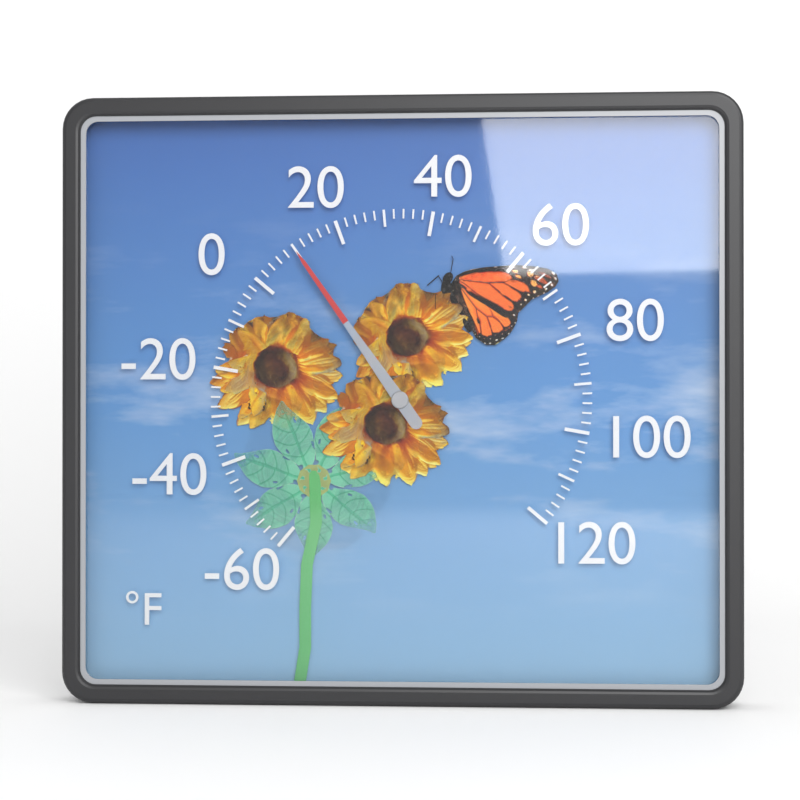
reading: 10 °F
